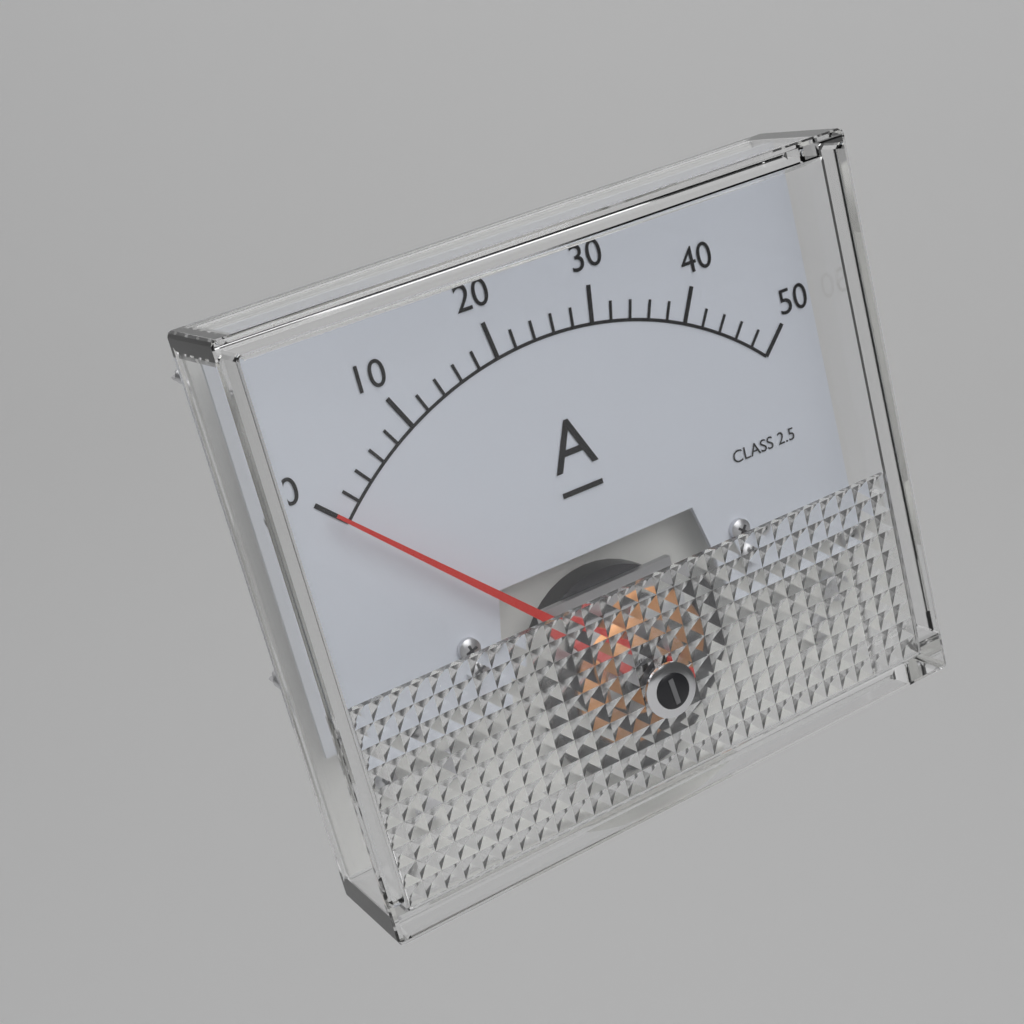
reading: 0 A
